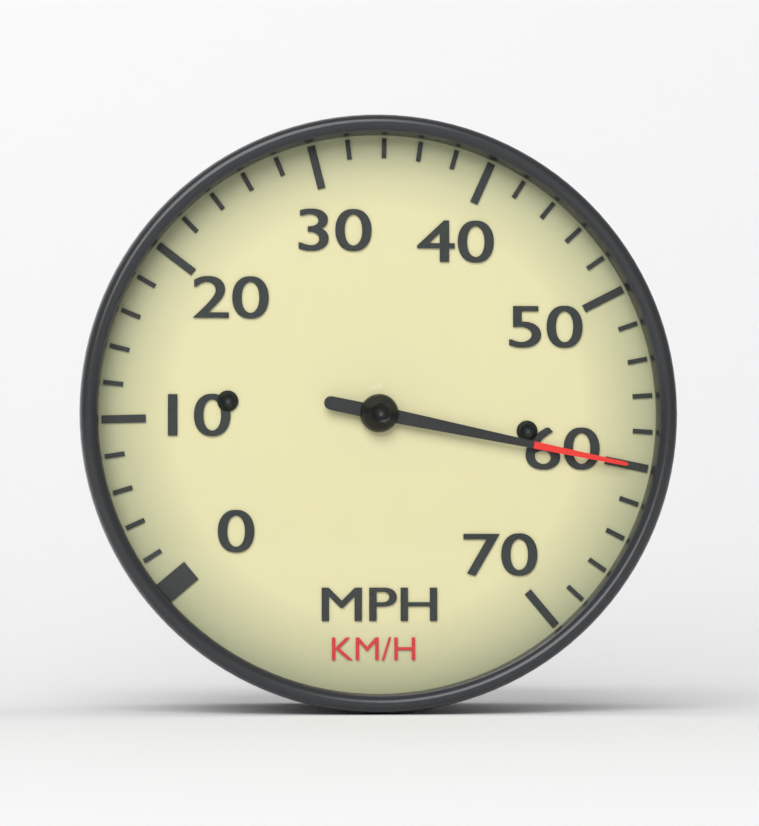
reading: 60 mph
